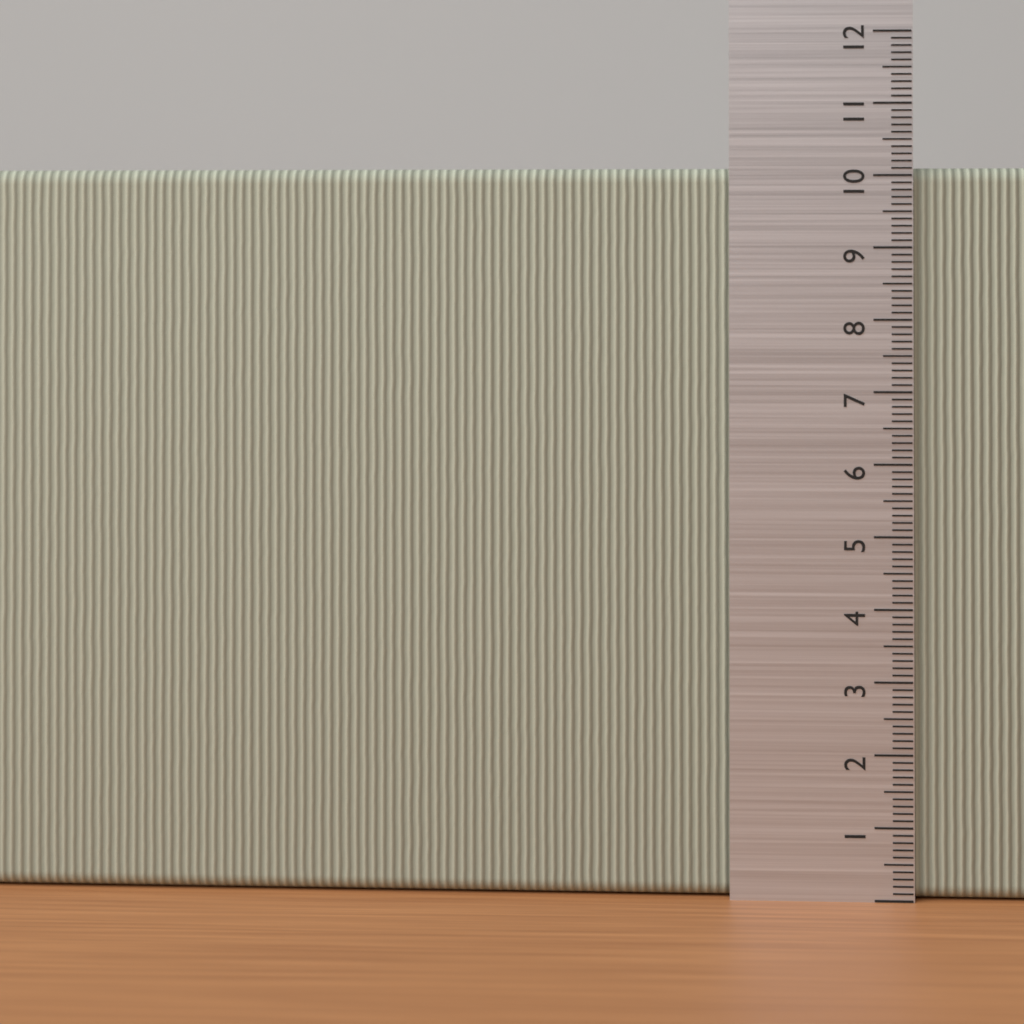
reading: 10.1 (no unit)
